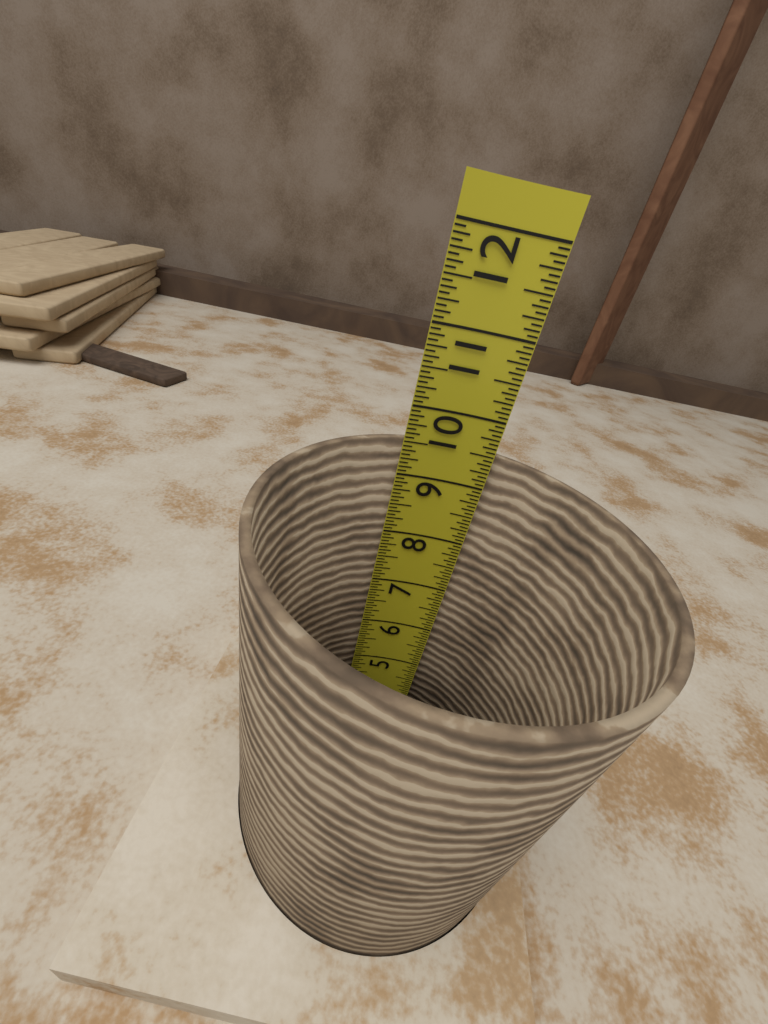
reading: 9.5000 in
